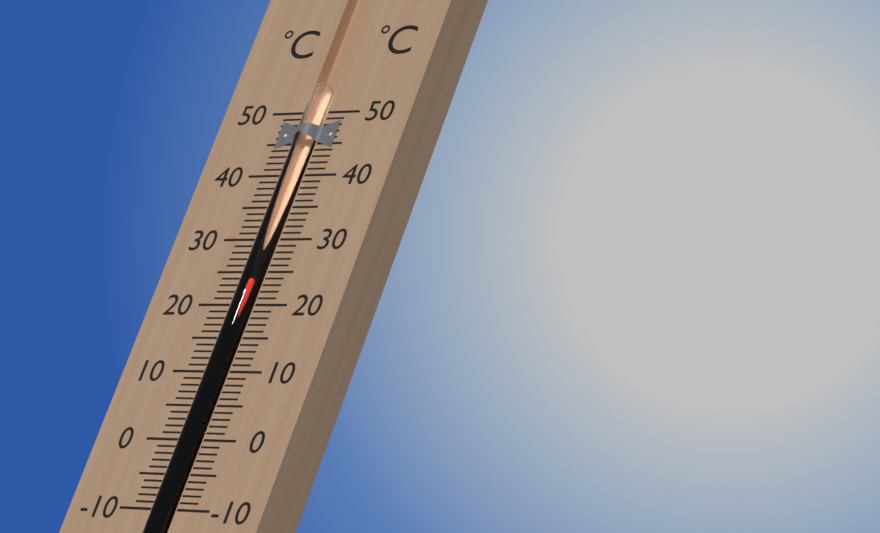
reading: 24 °C
